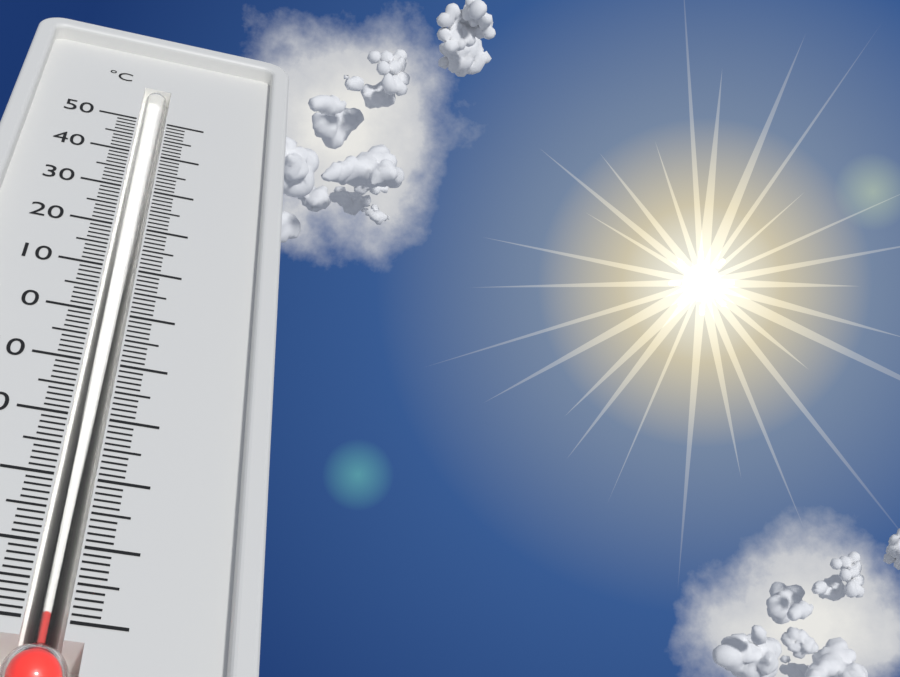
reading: -49 °C
